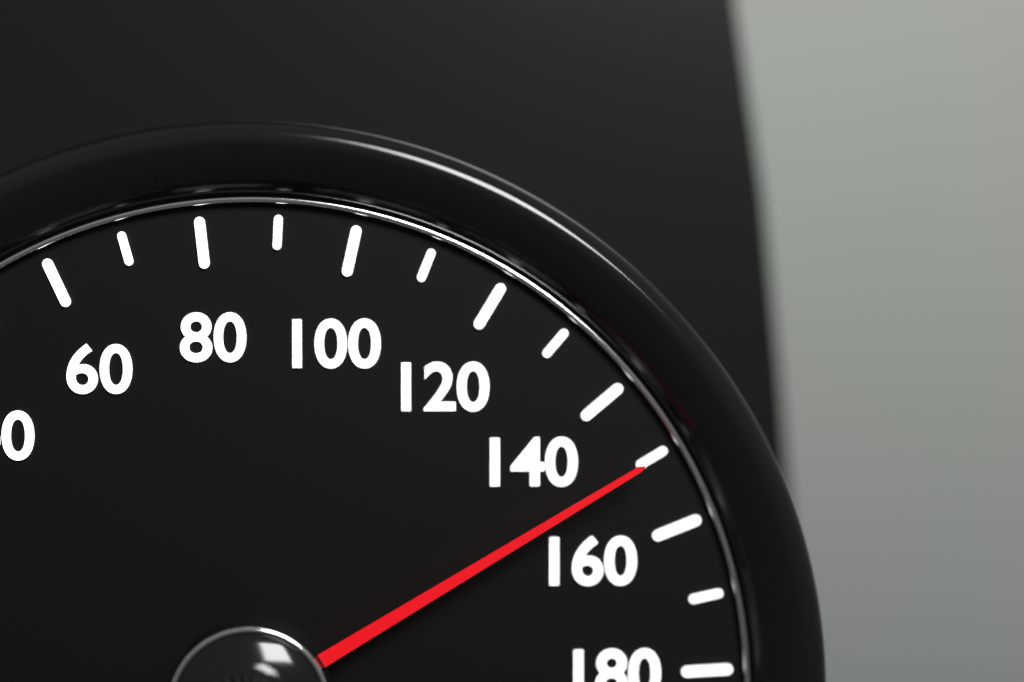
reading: 150 km/h
